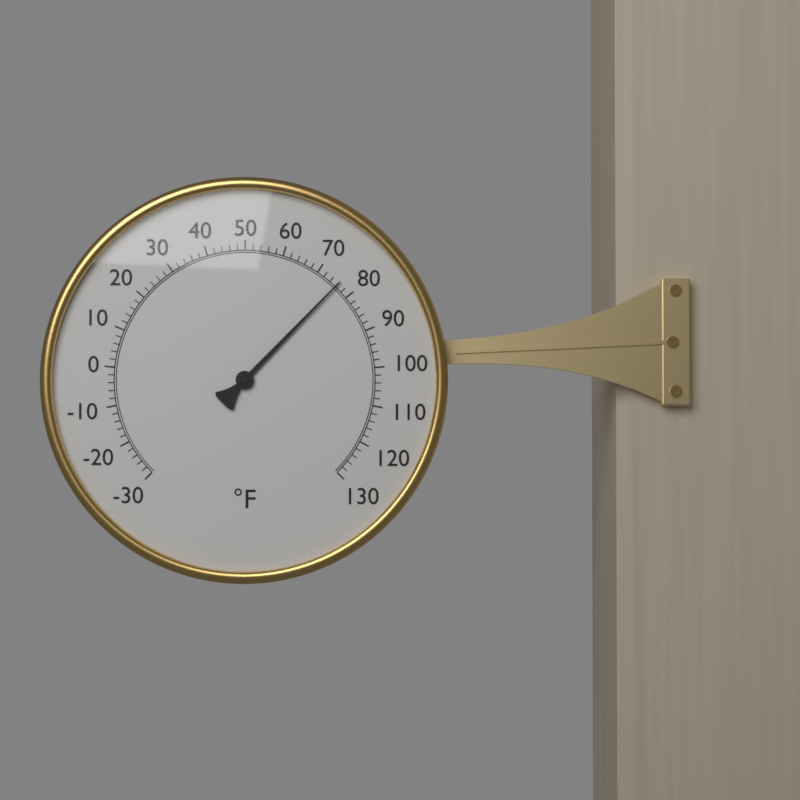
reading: 76 °F
